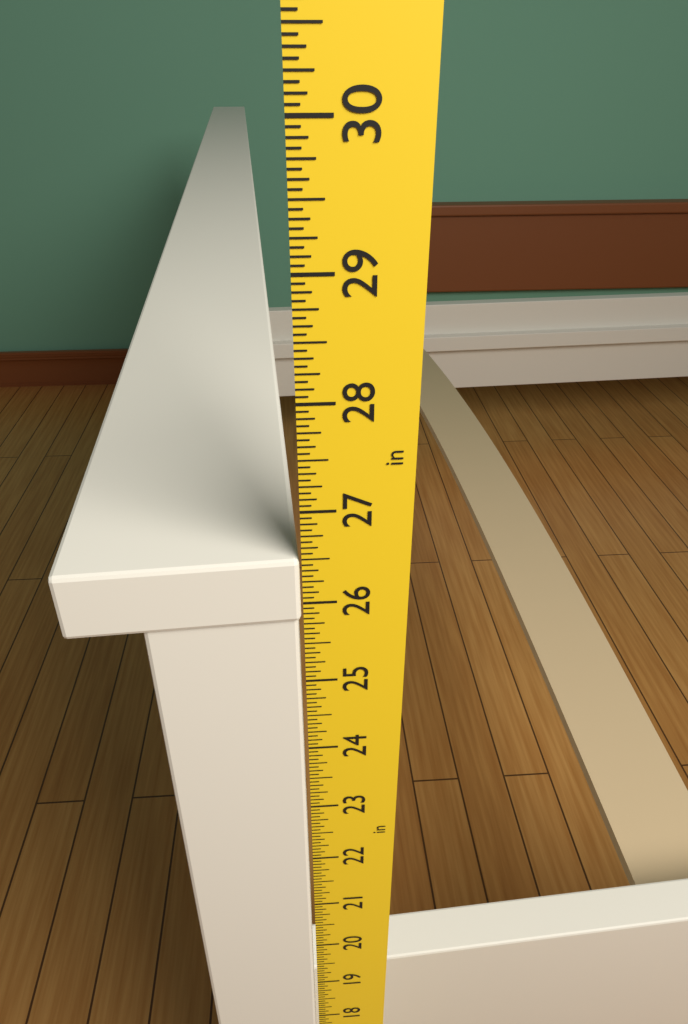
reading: 26.5000 in
